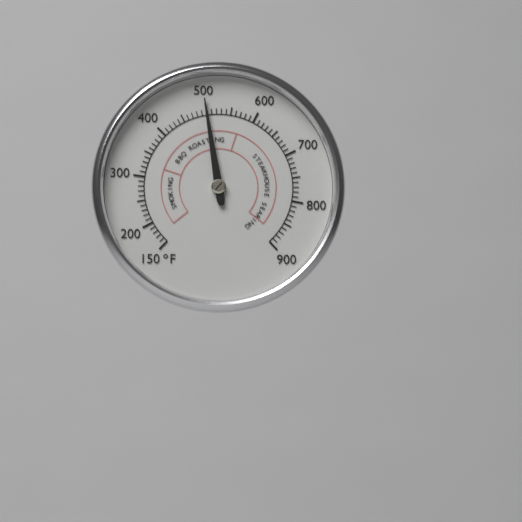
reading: 500 °F
